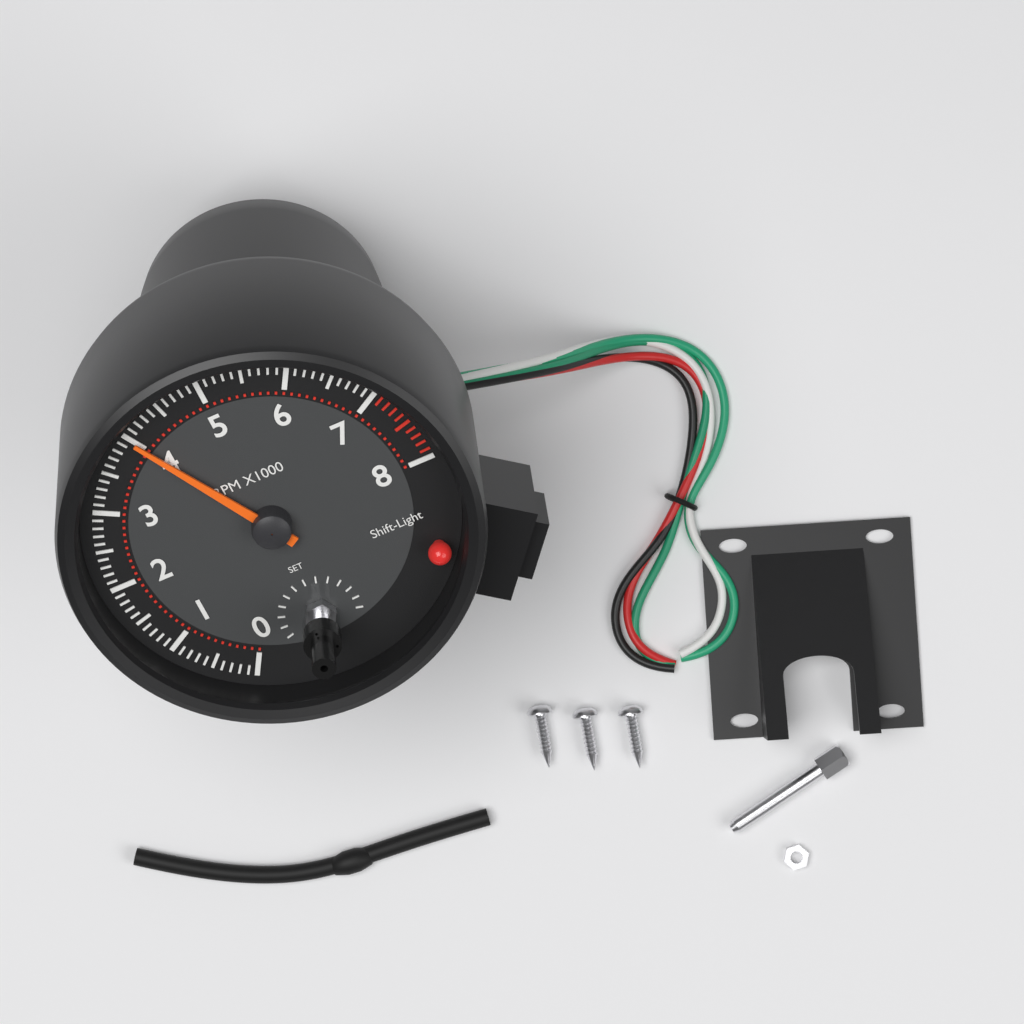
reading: 4000 RPM
